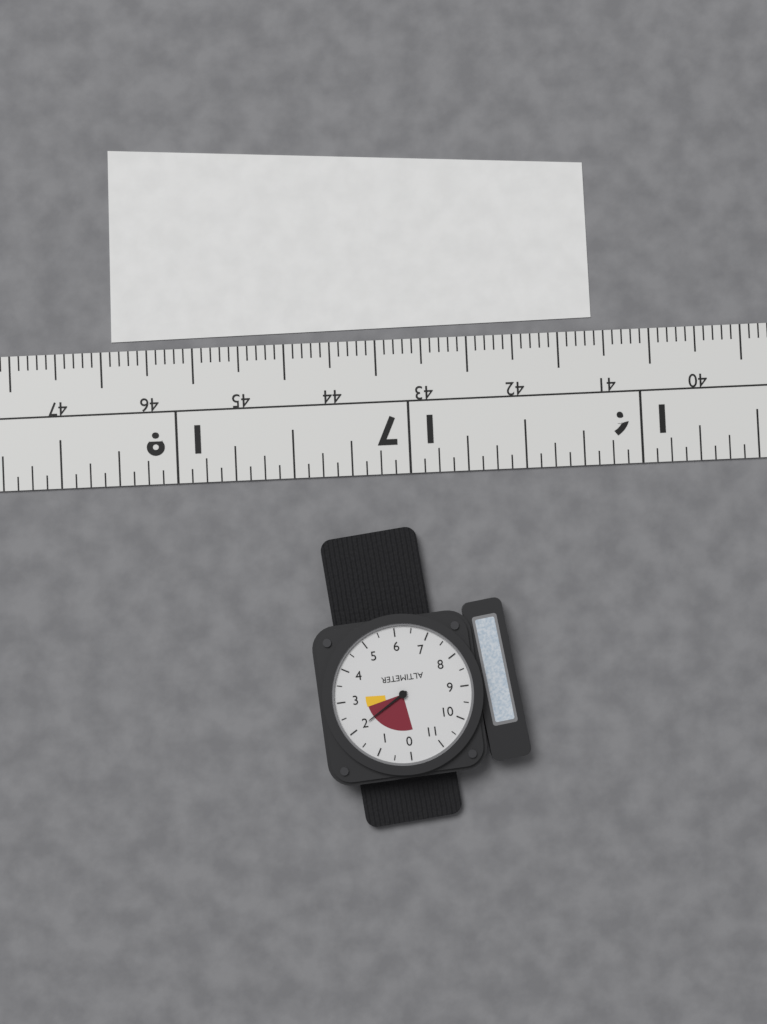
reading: 2.0 (no unit)
